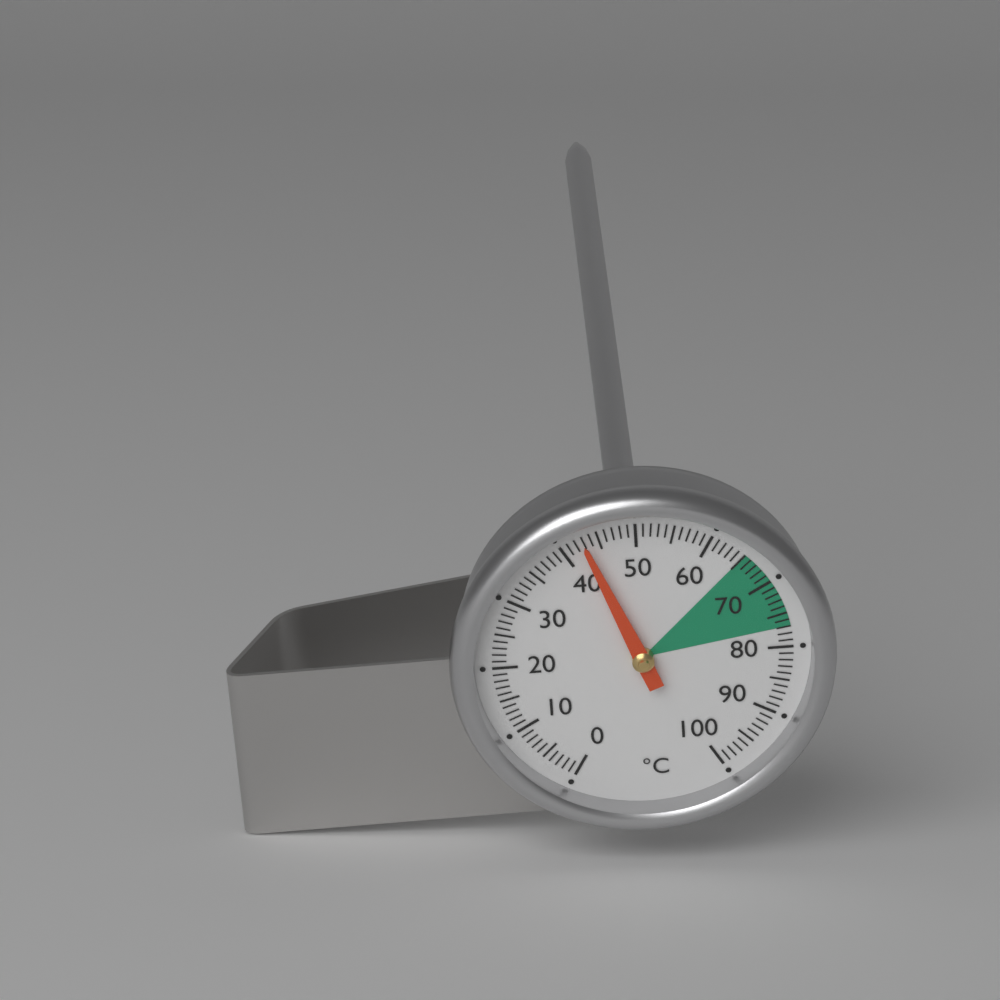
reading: 43 °C
